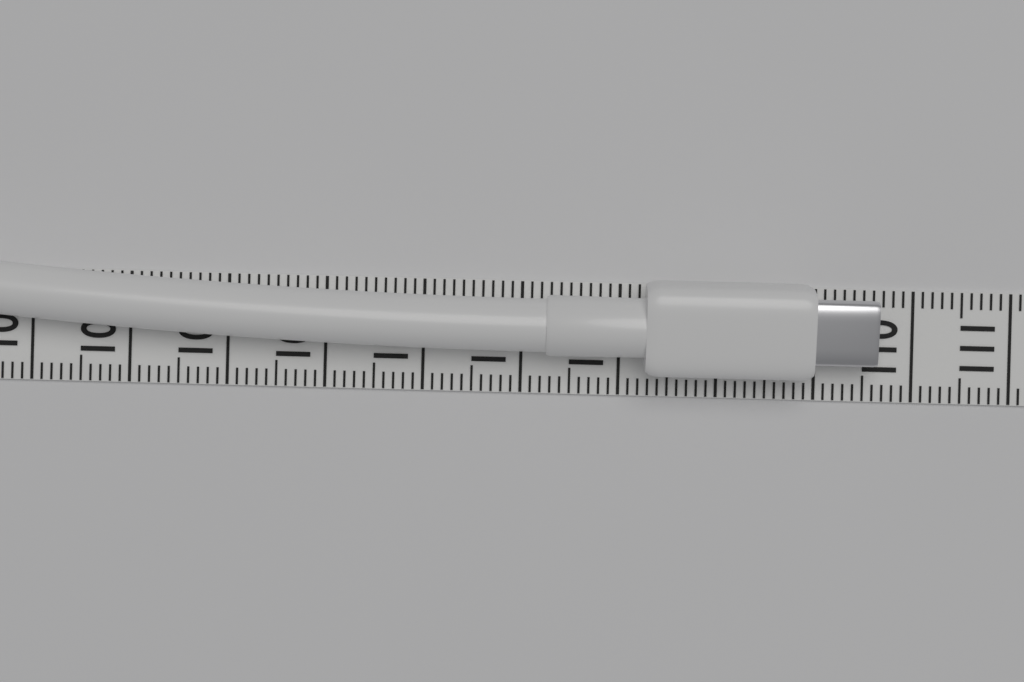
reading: 109.6 (no unit)
